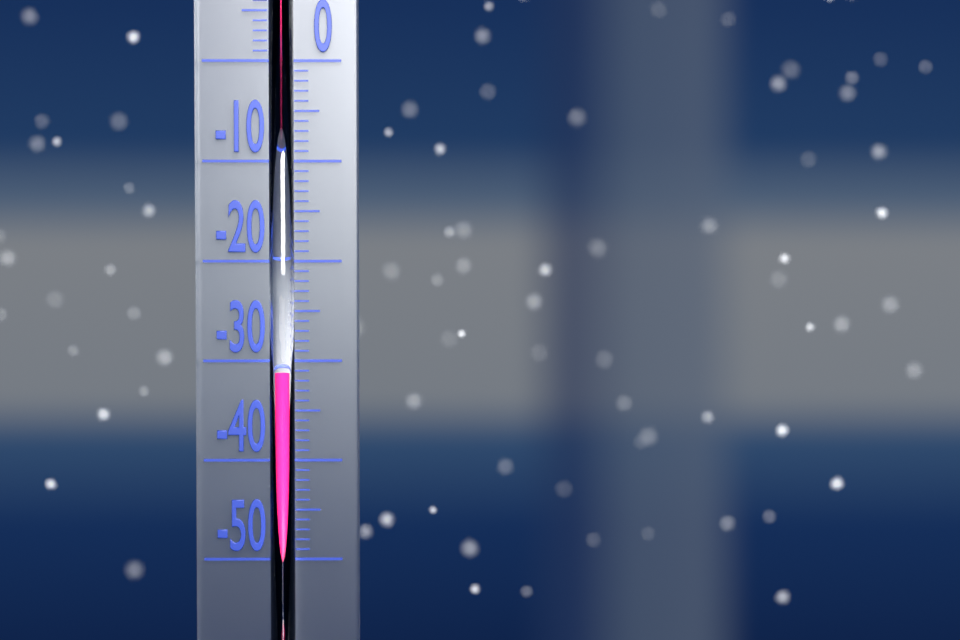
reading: -31 °C
